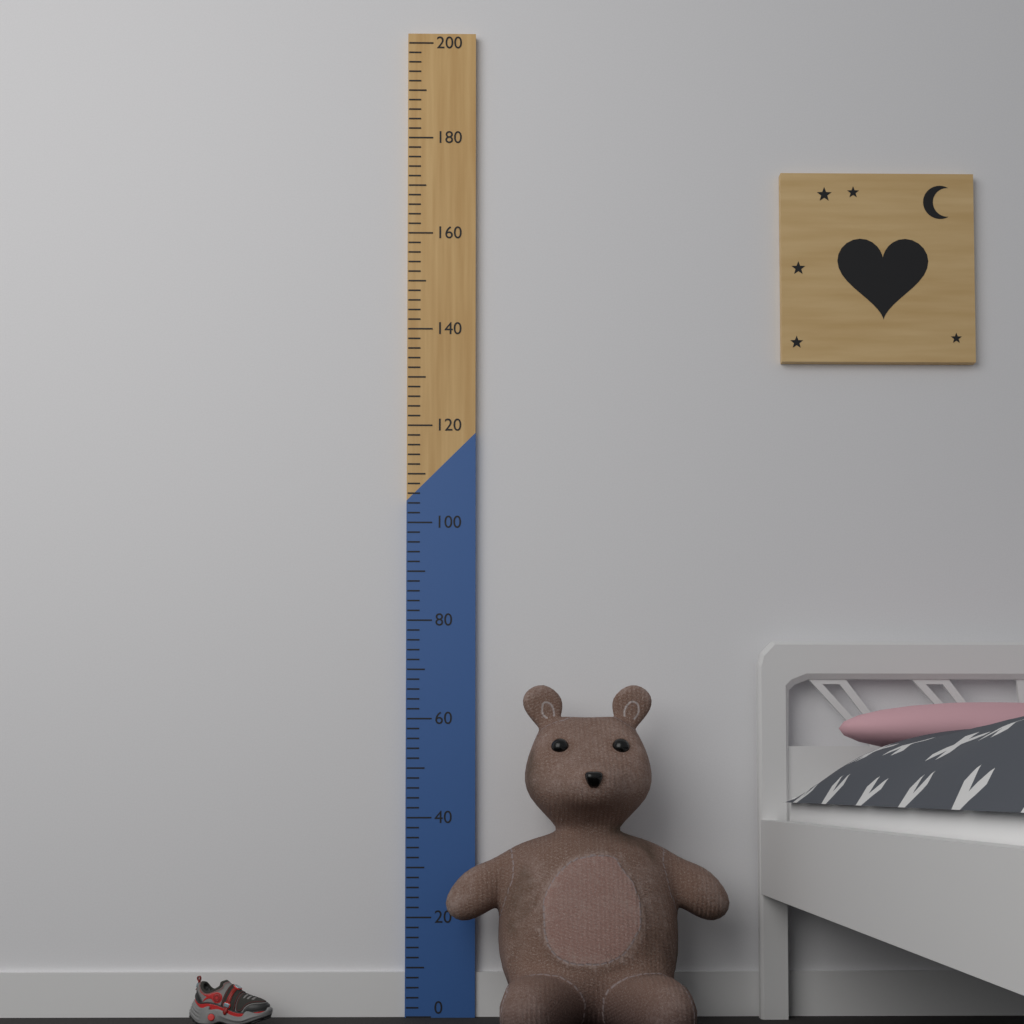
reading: 66 (no unit)
